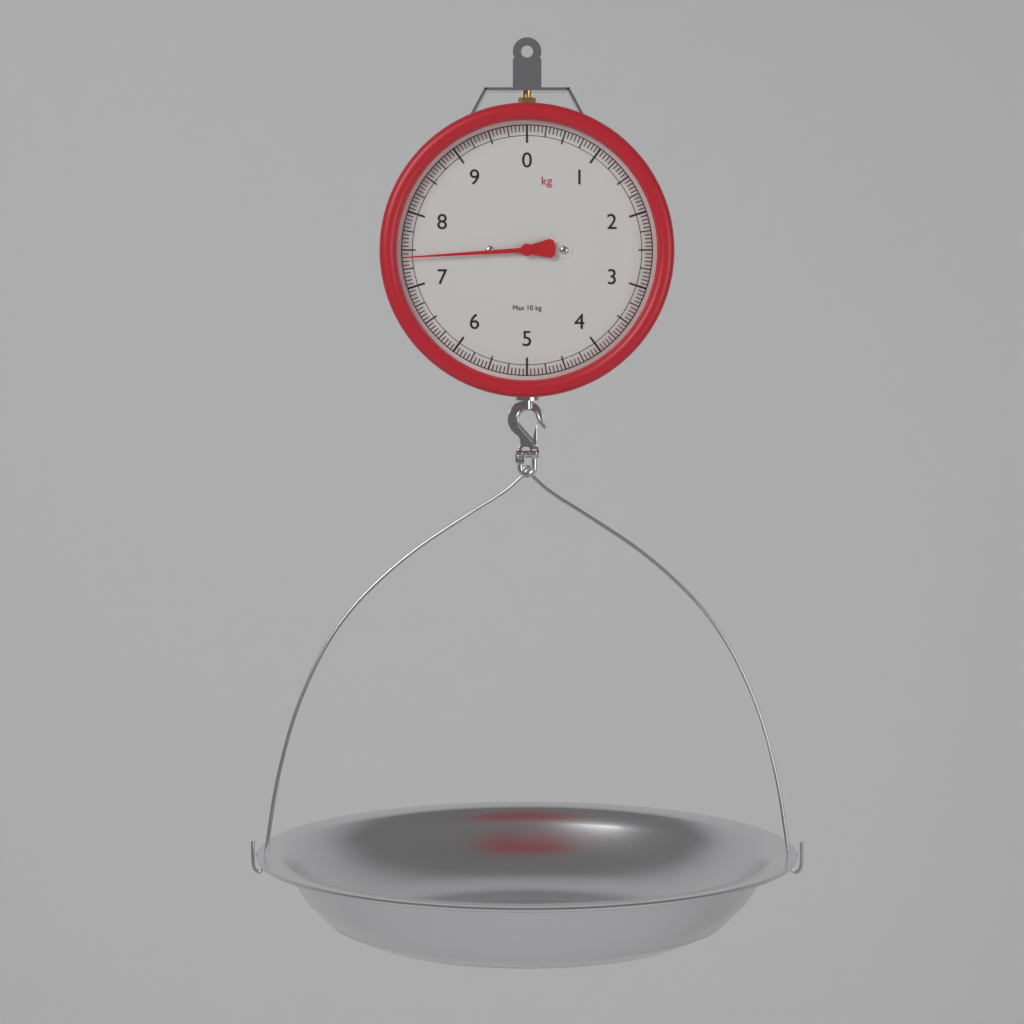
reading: 7.40 kg
